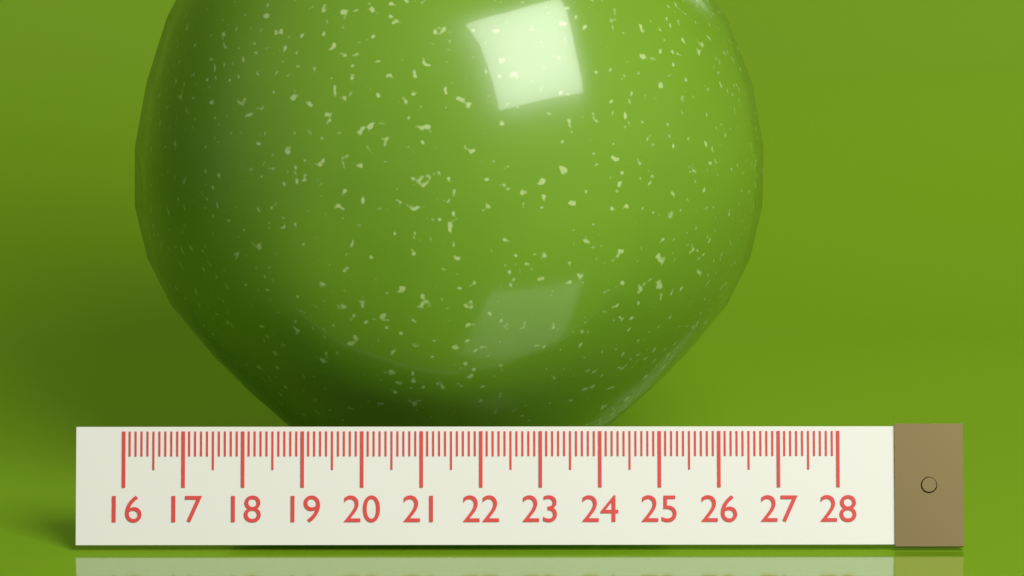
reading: 26.9 (no unit)
